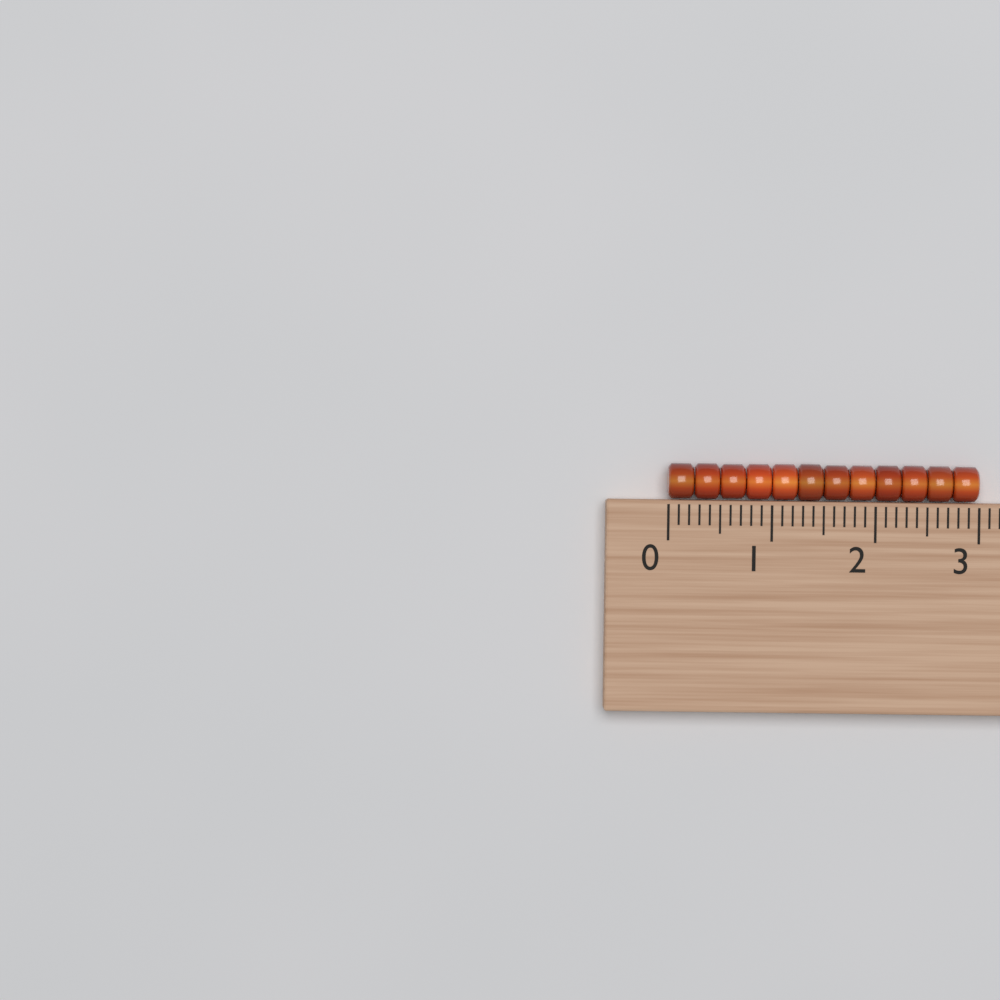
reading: 3.0 (no unit)
